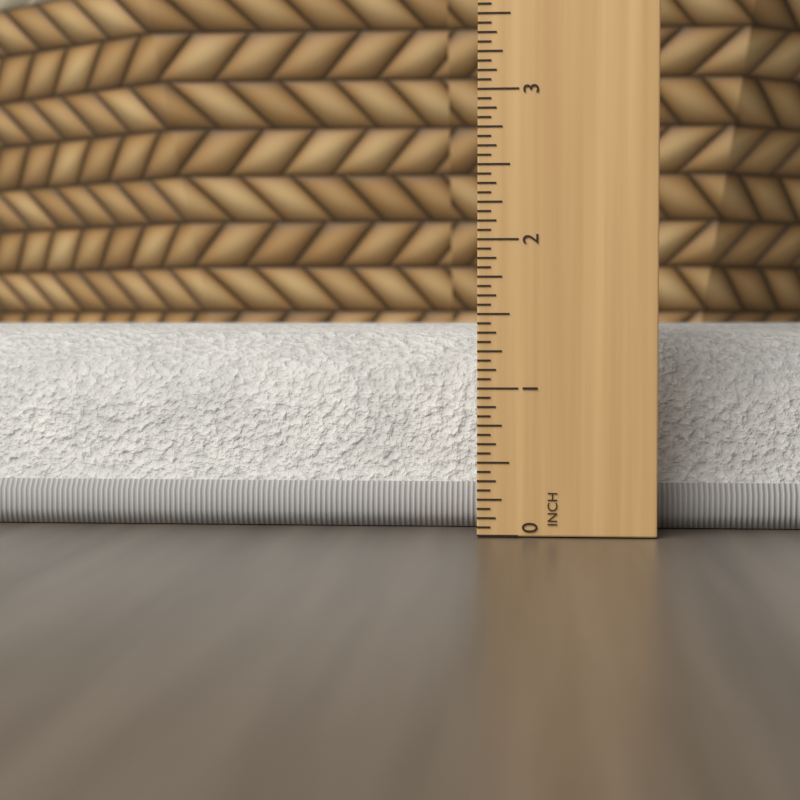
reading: 1.4375 in
